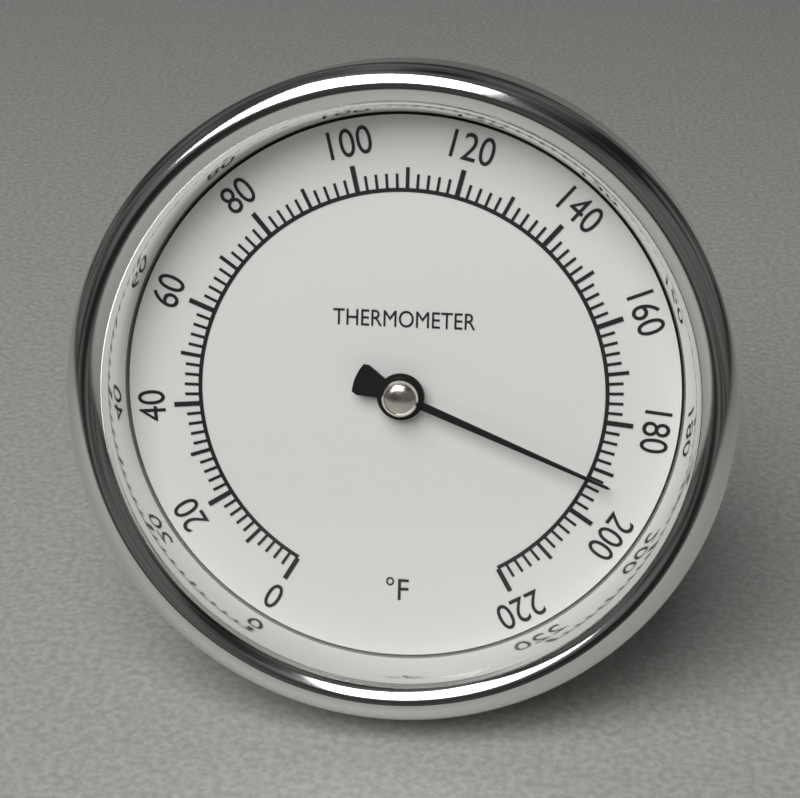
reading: 192 °F
